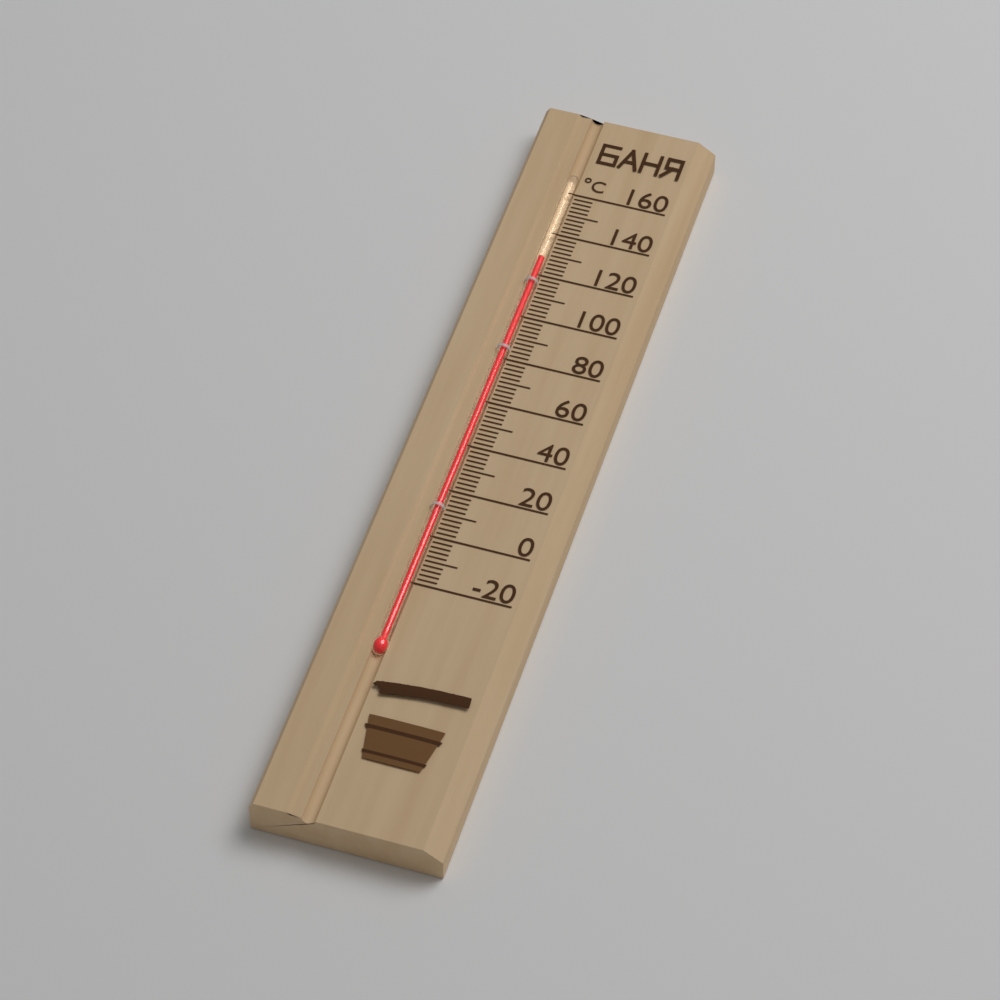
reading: 128 °C
